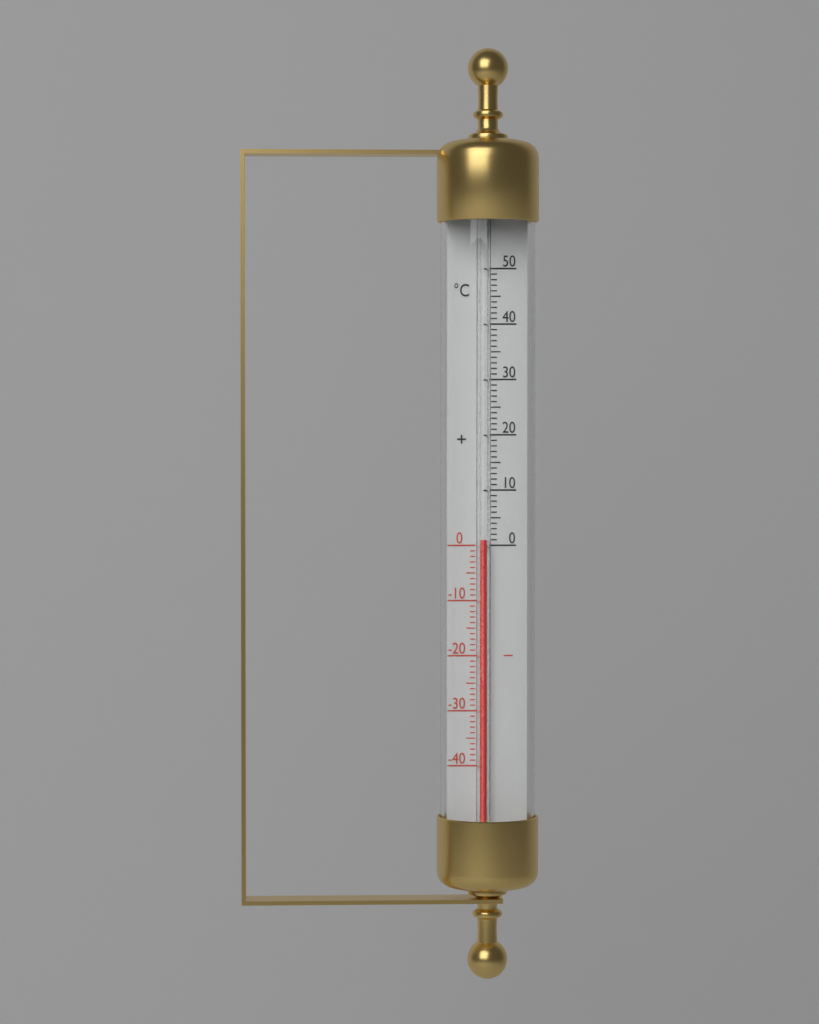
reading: 1 °C
